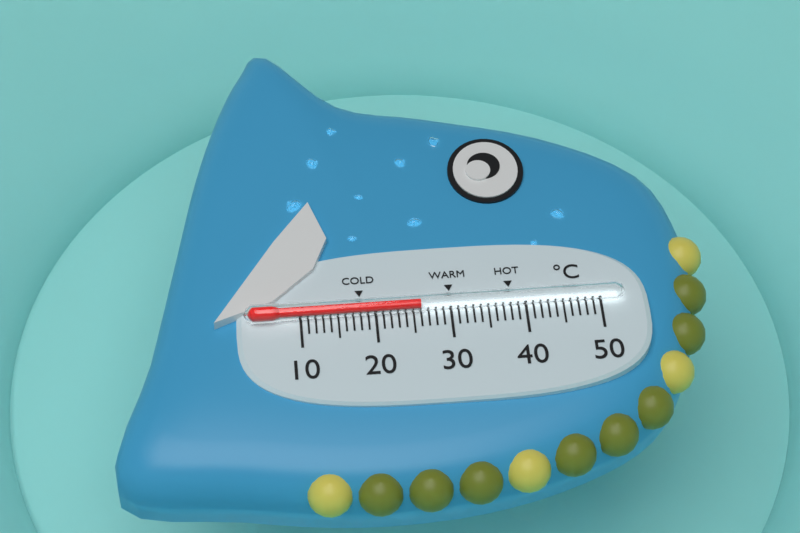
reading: 26 °C
